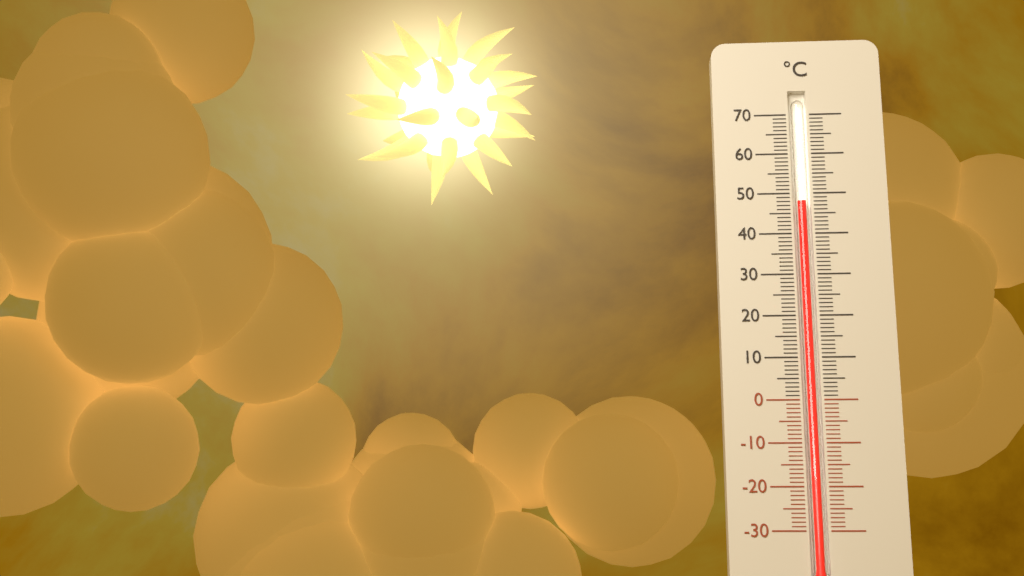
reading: 48 °C
